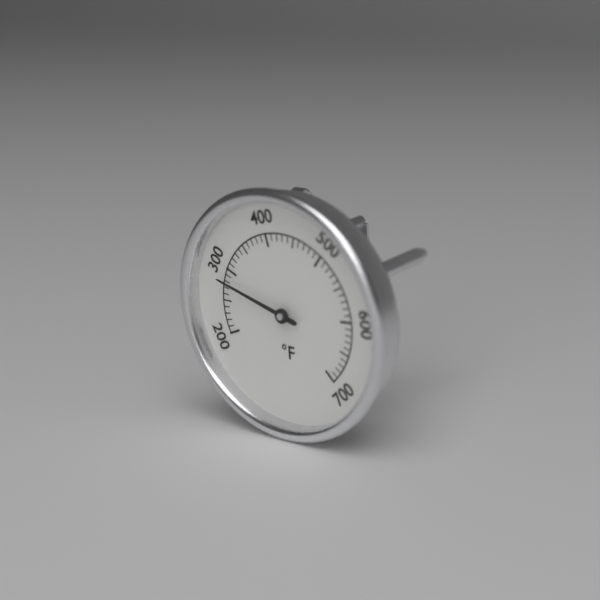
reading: 280 °F
